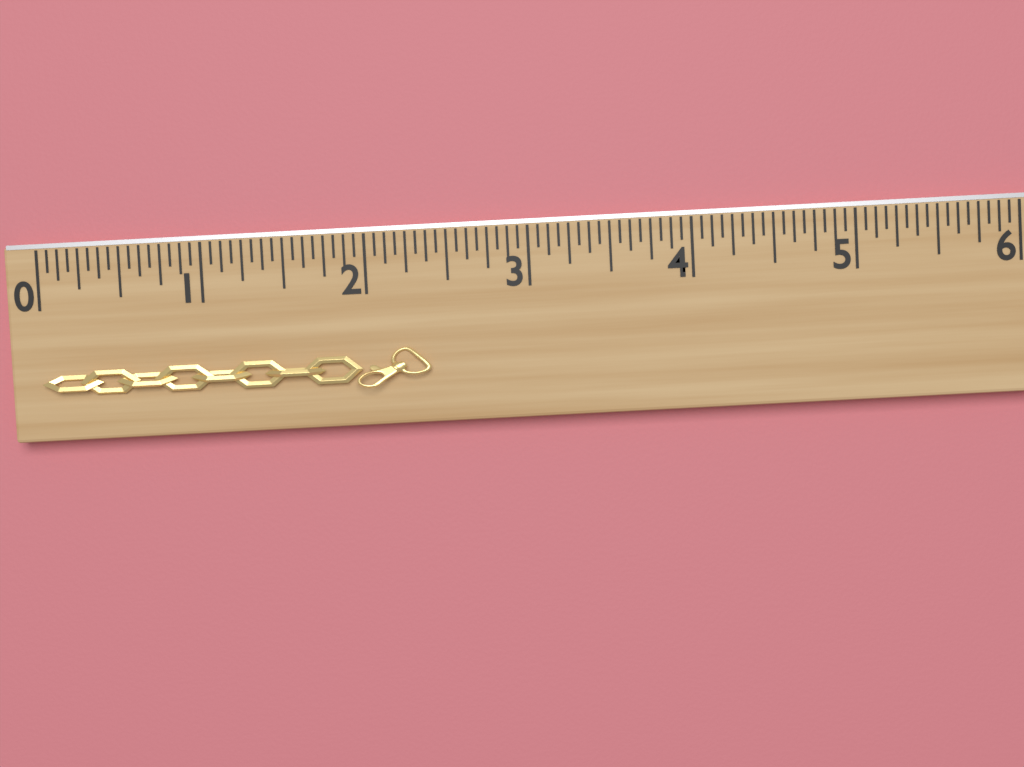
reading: 2.3750 (no unit)
